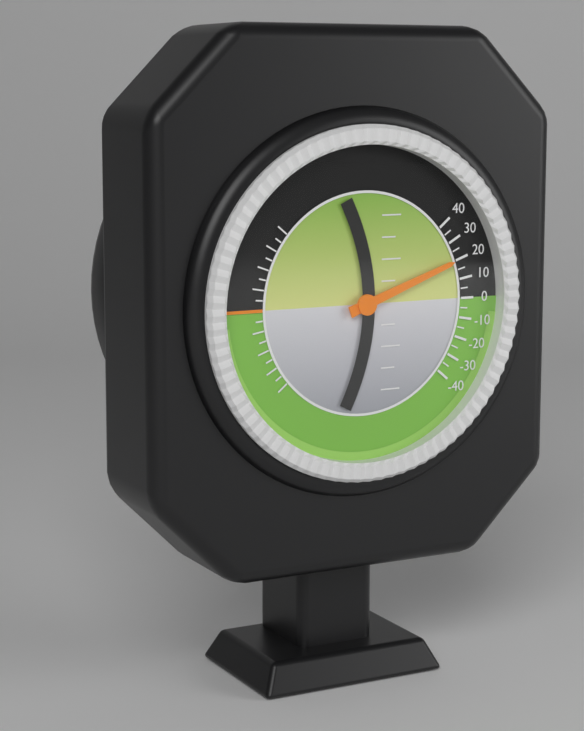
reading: 20 (no unit)
